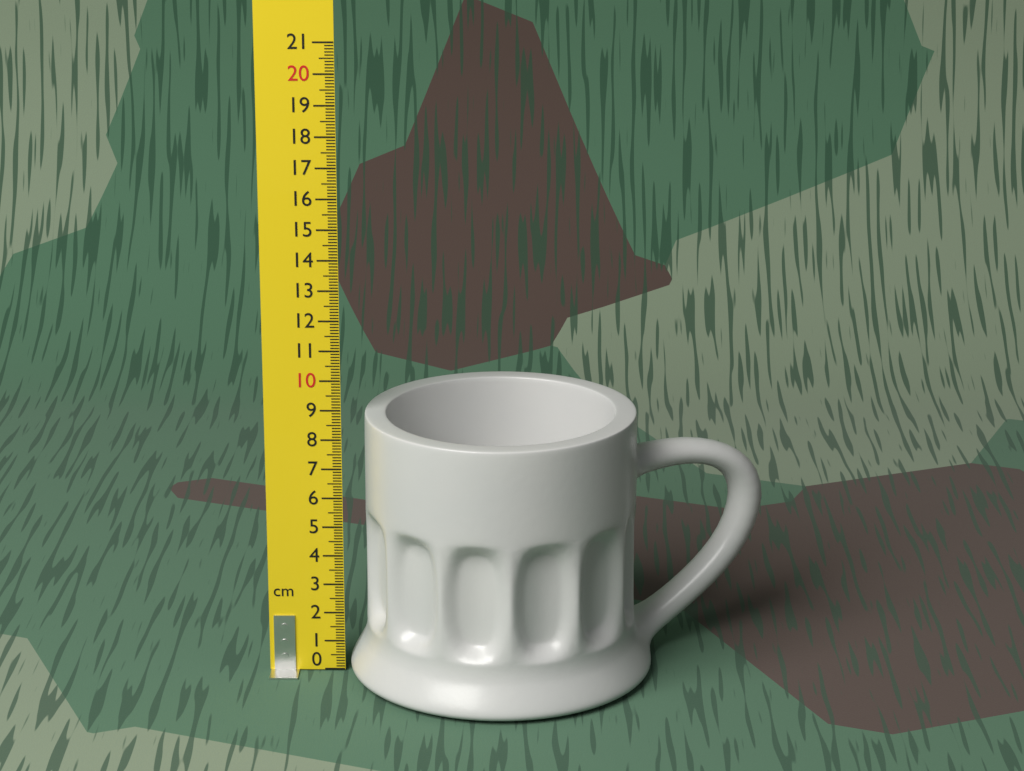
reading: 8.9 cm
